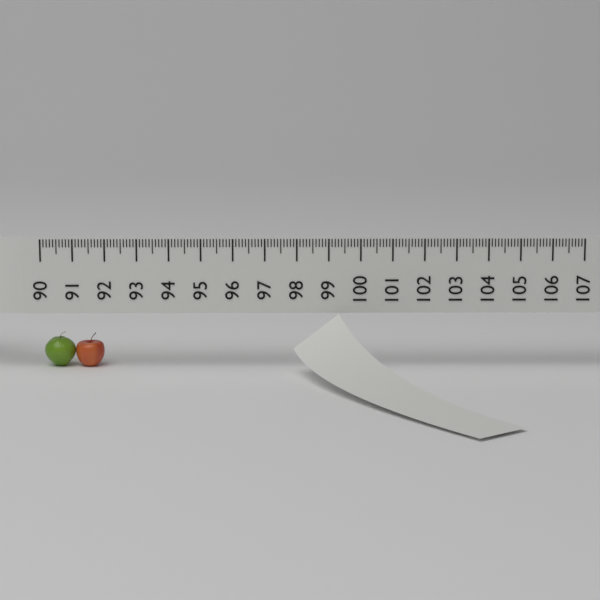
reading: 91.9 (no unit)
